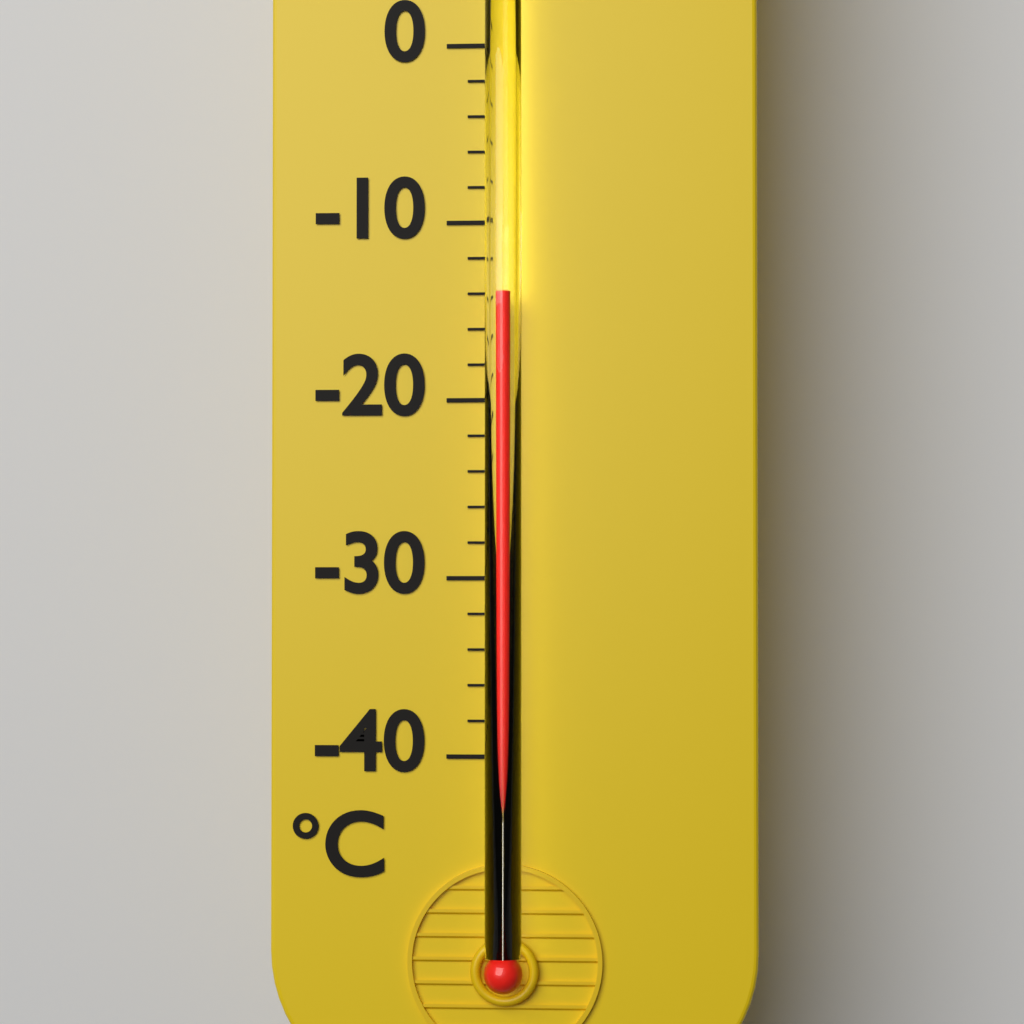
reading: -14 °C
